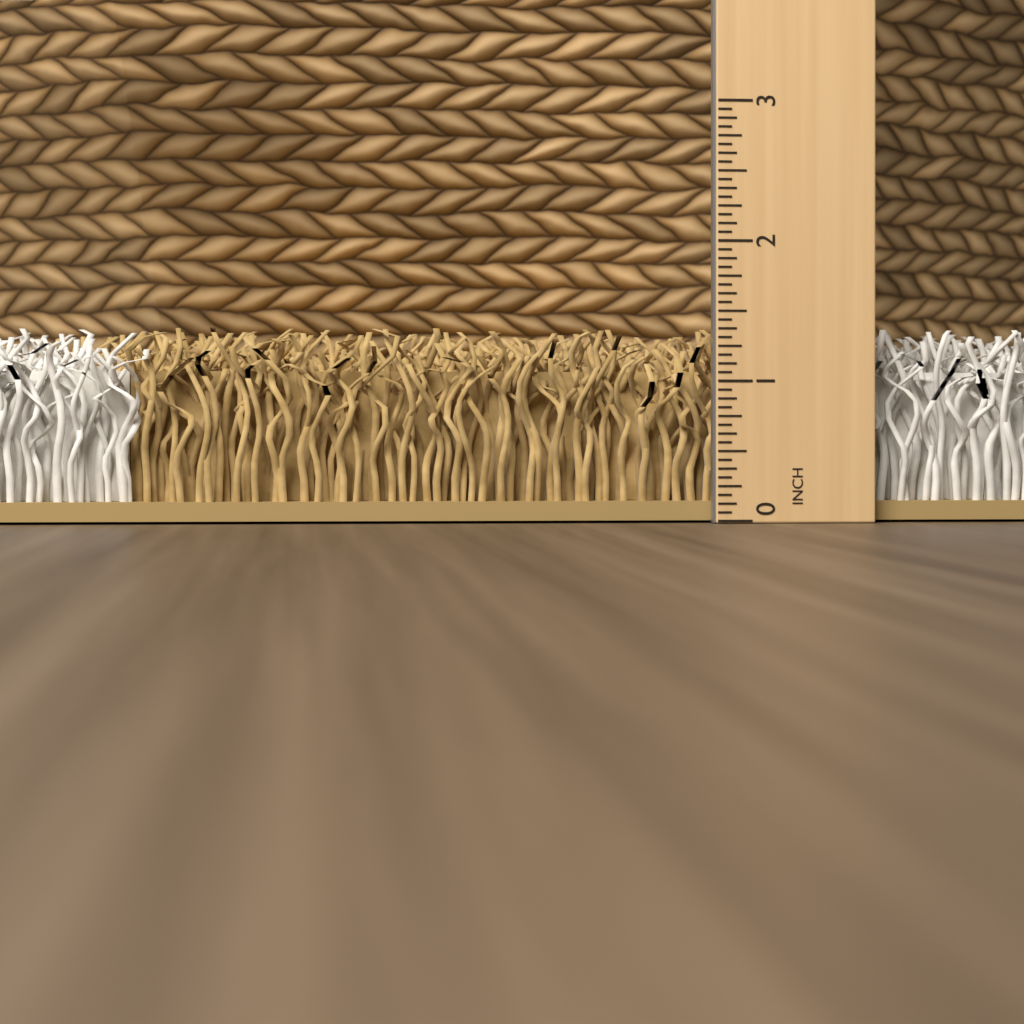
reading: 1.3750 in
